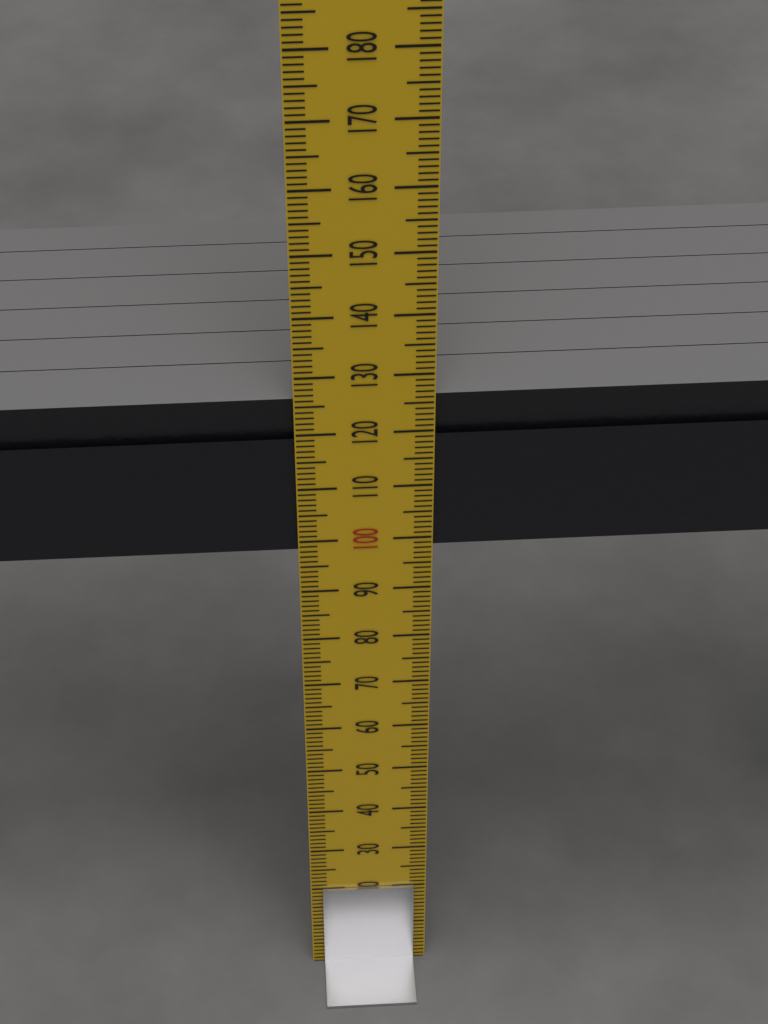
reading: 126 mm
